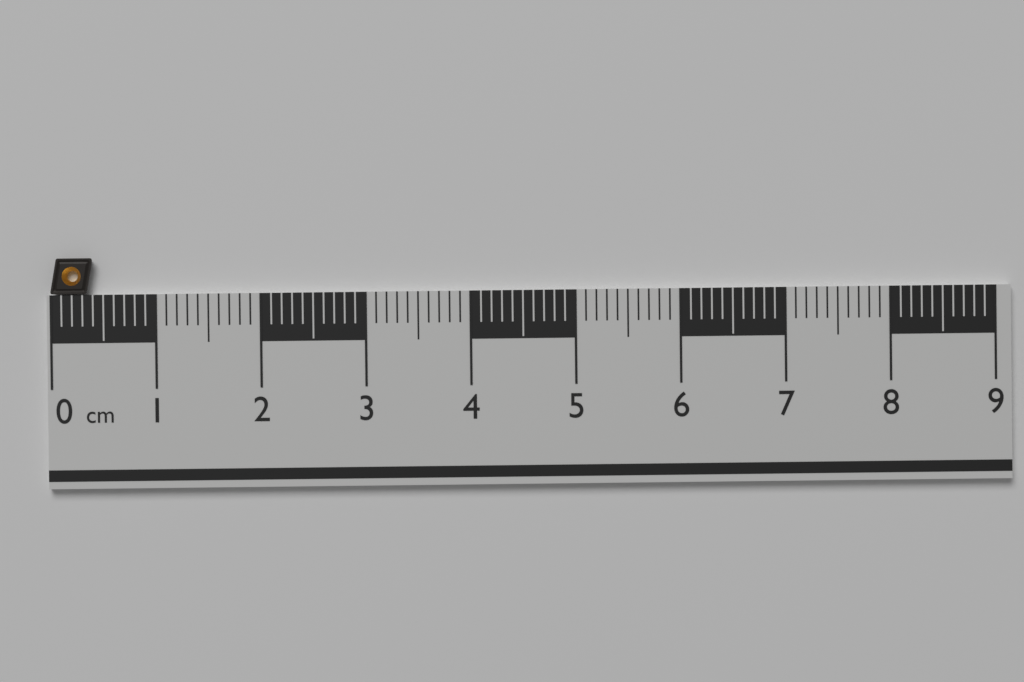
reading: 0.4 cm
